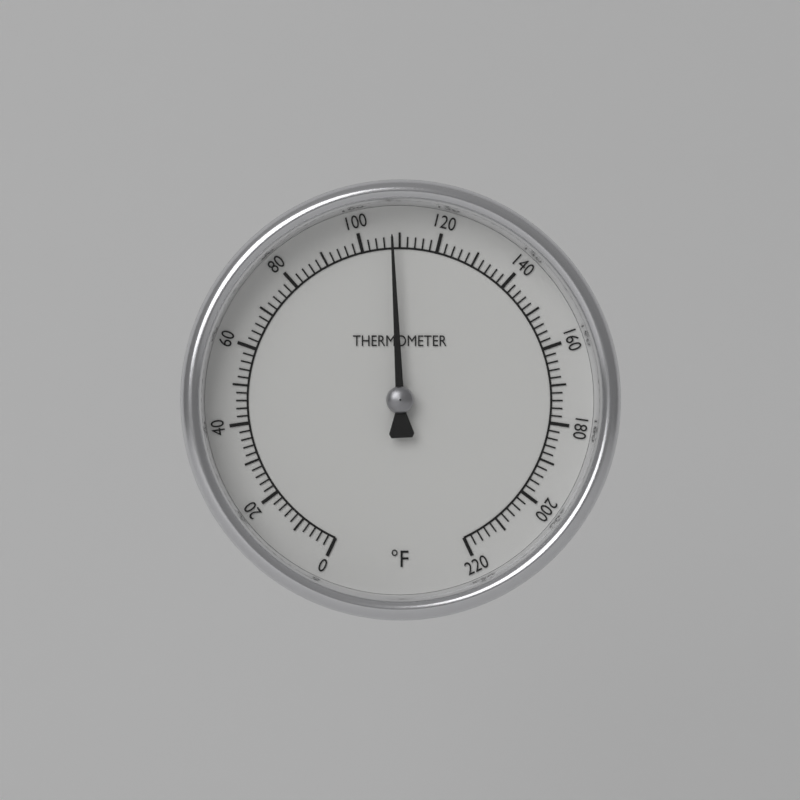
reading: 108 °F
